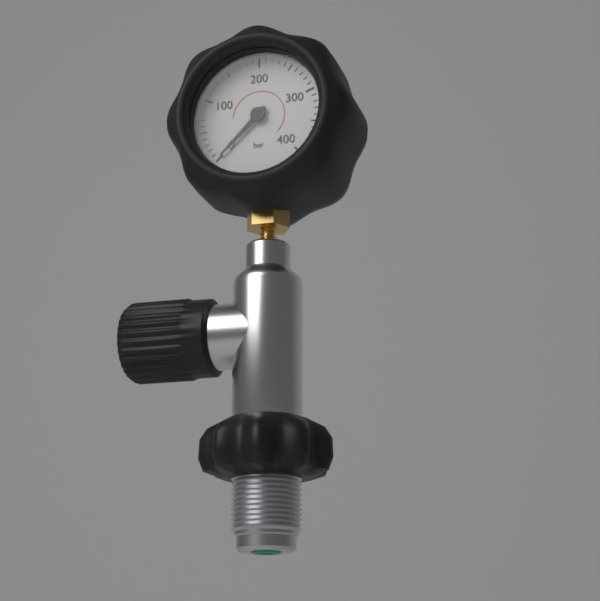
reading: 0 bar
